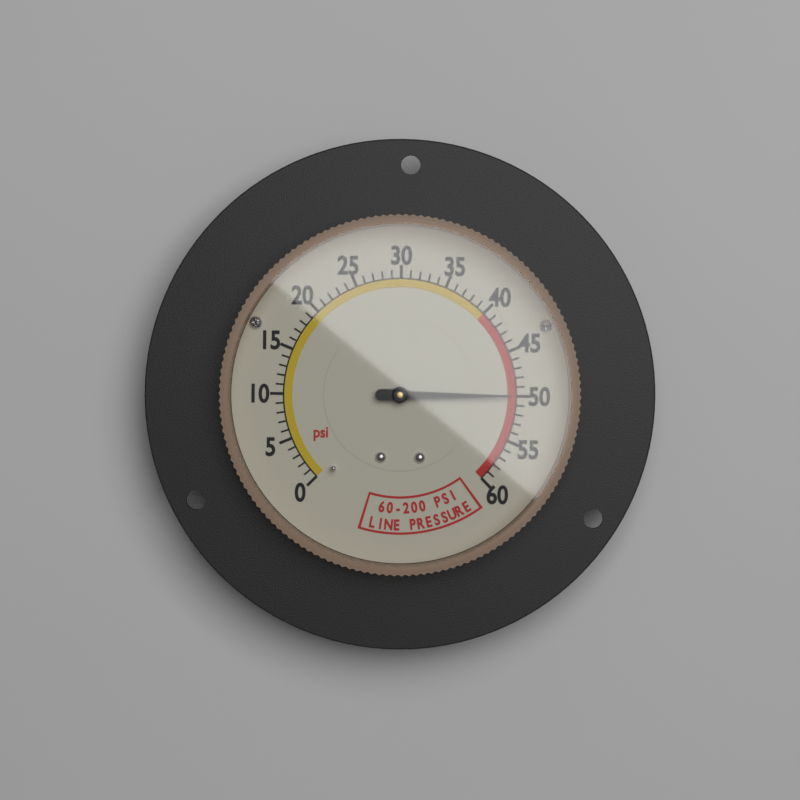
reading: 50 psi
